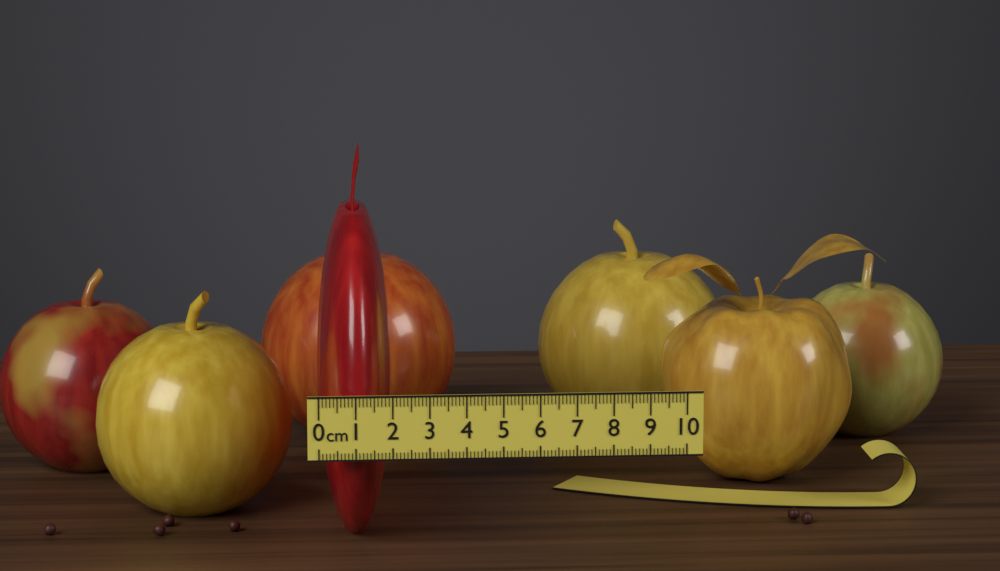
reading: 2.1 cm
